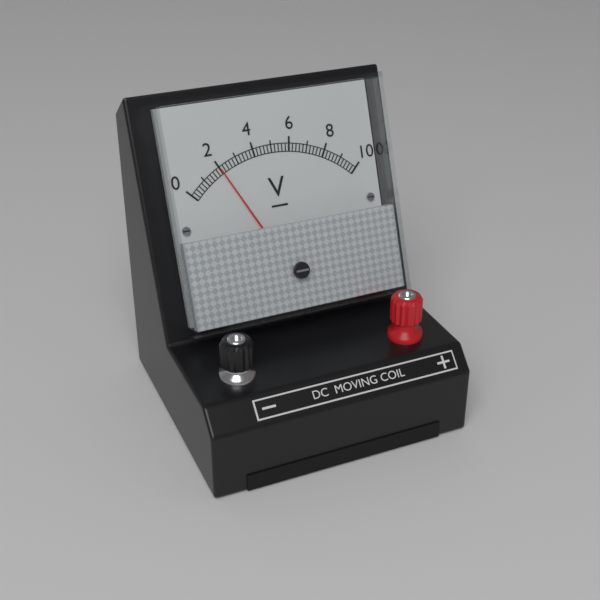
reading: 2.0 V
